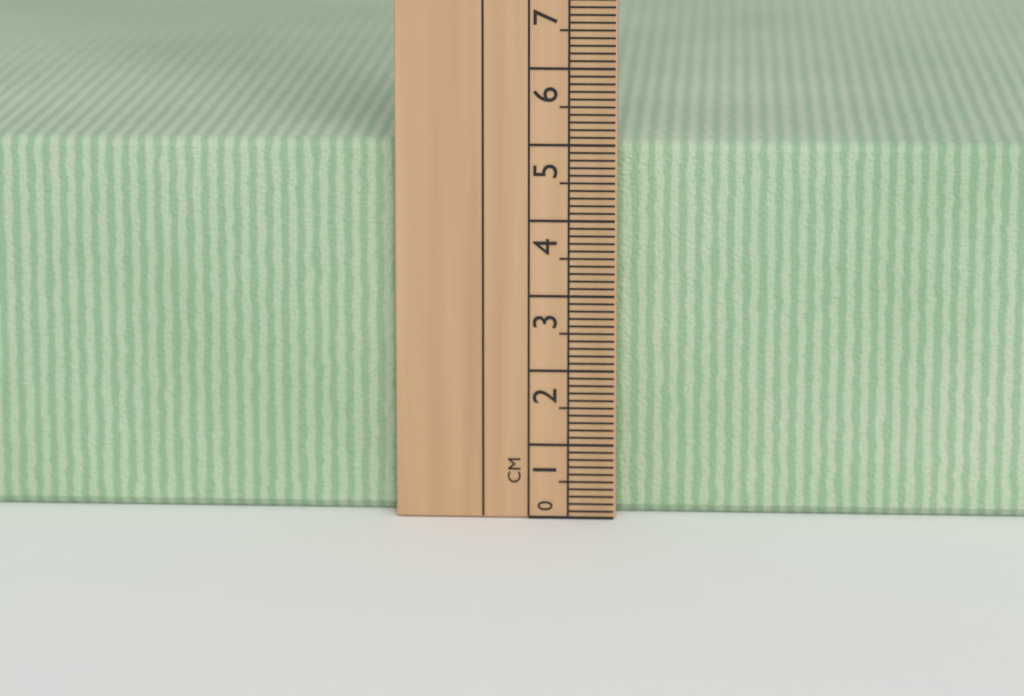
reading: 5.0 cm
